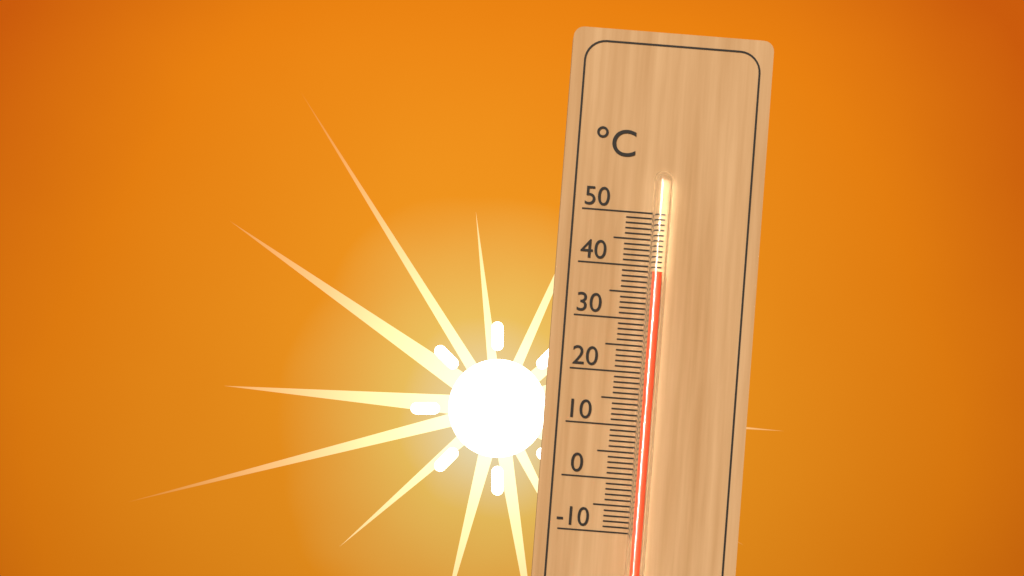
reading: 39 °C
